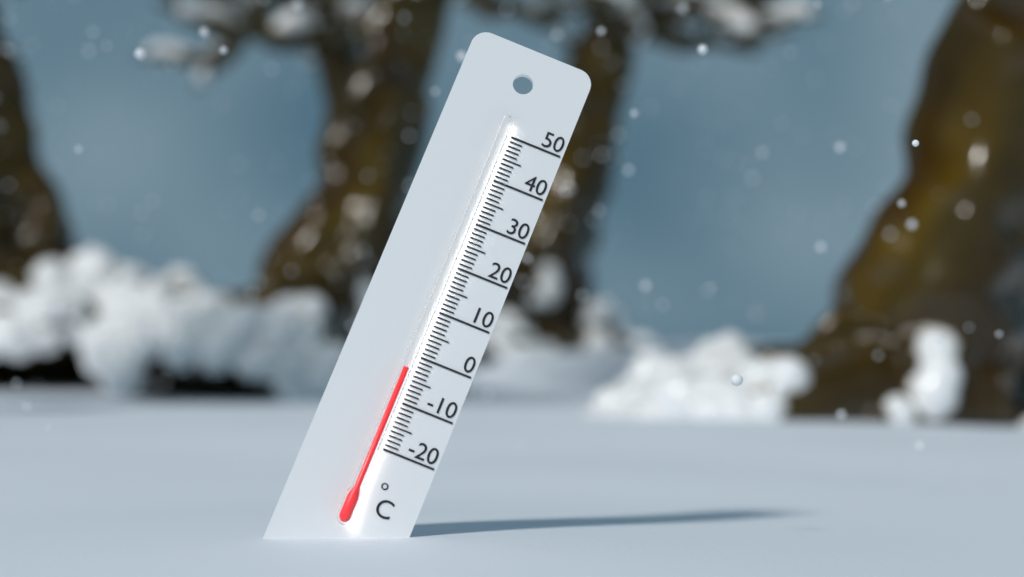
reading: -3 °C
